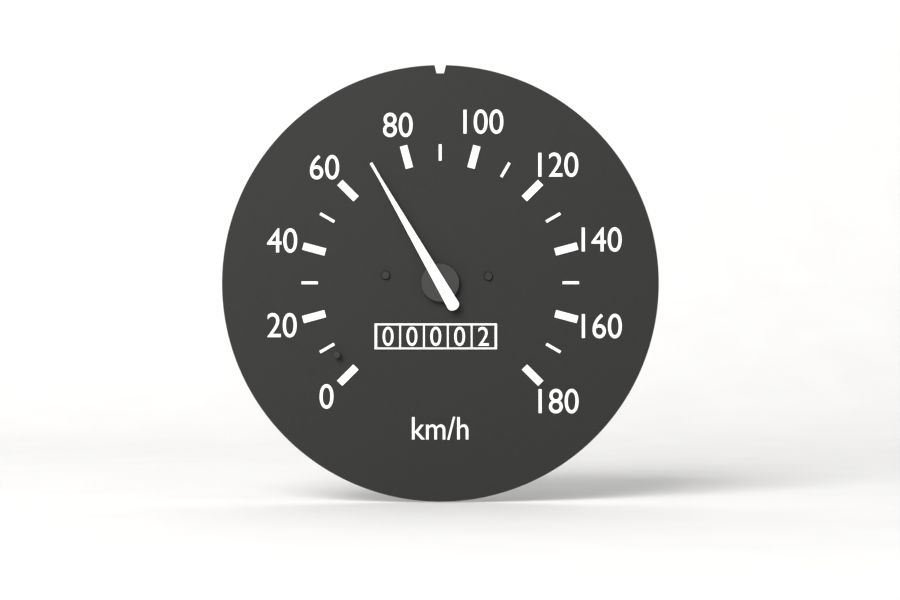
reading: 70 km/h
